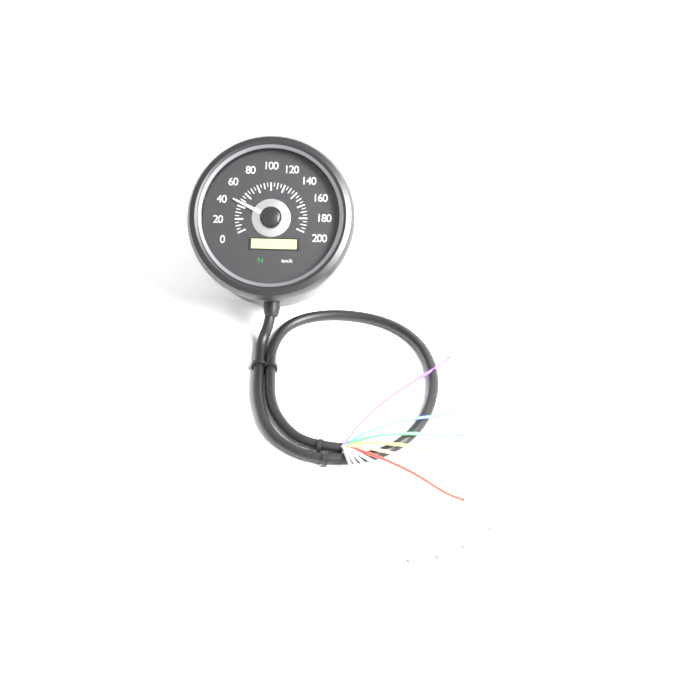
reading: 45 km/h
